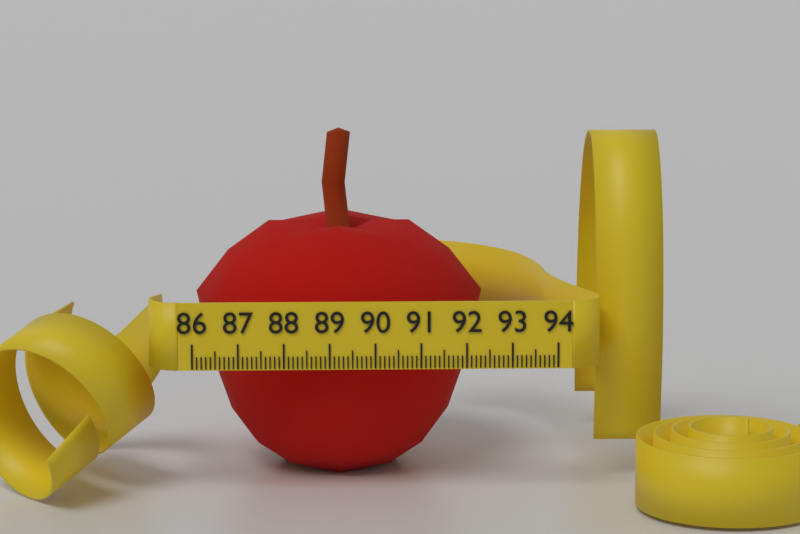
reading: 92.5 (no unit)
